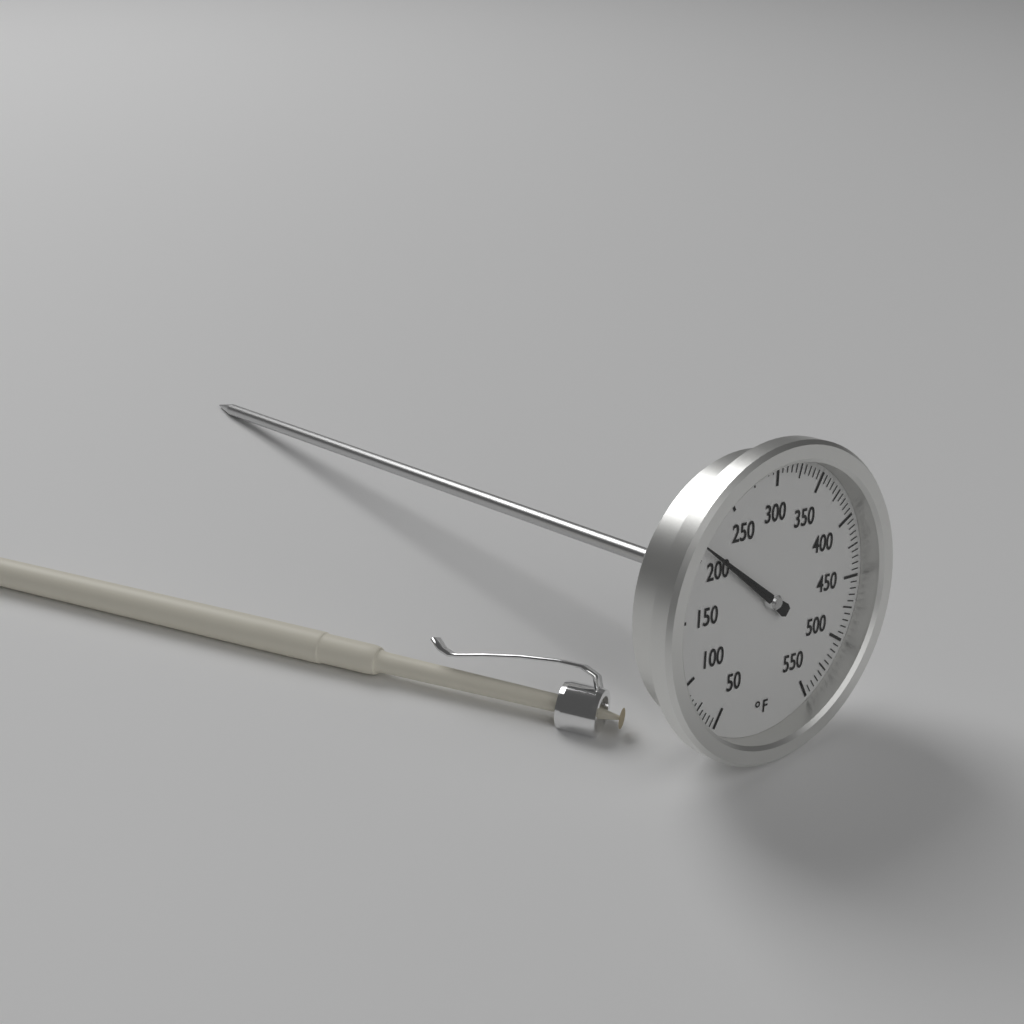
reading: 210 °F
